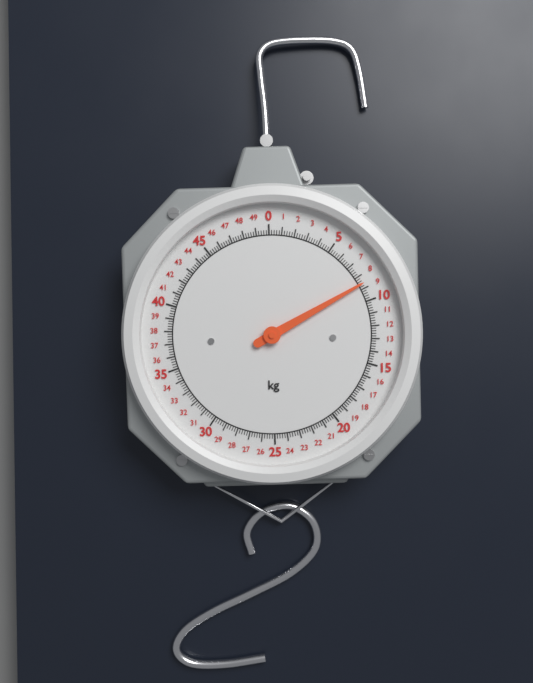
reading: 8.6 kg
